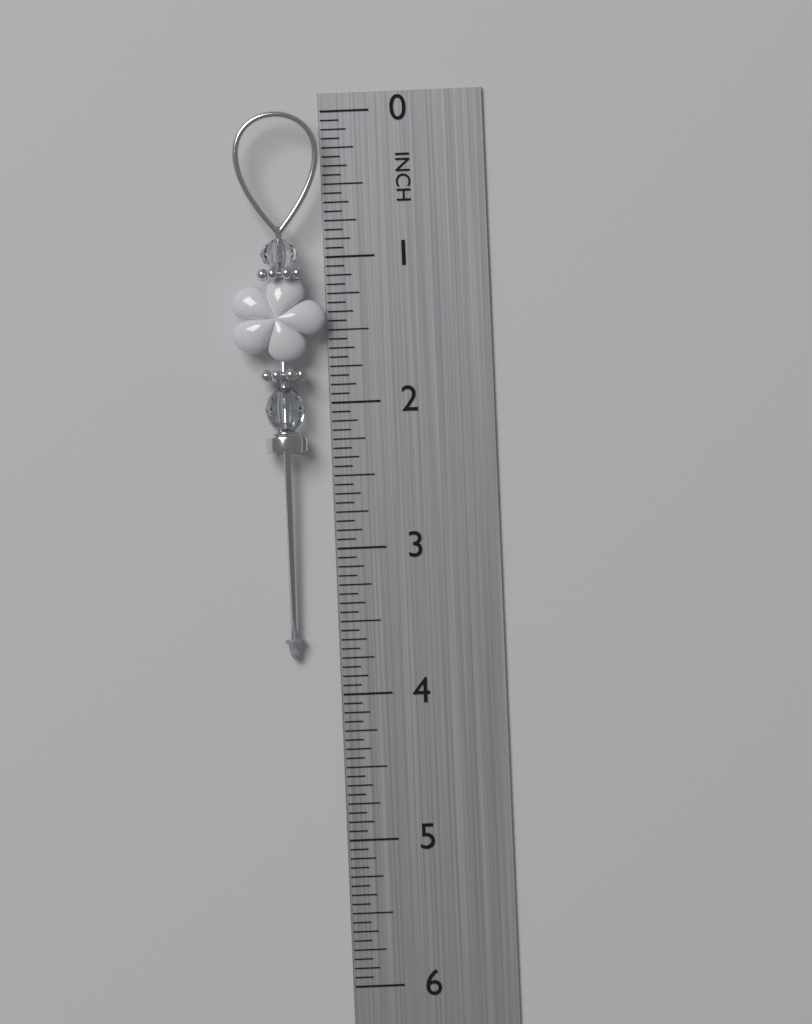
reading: 3.7500 in
